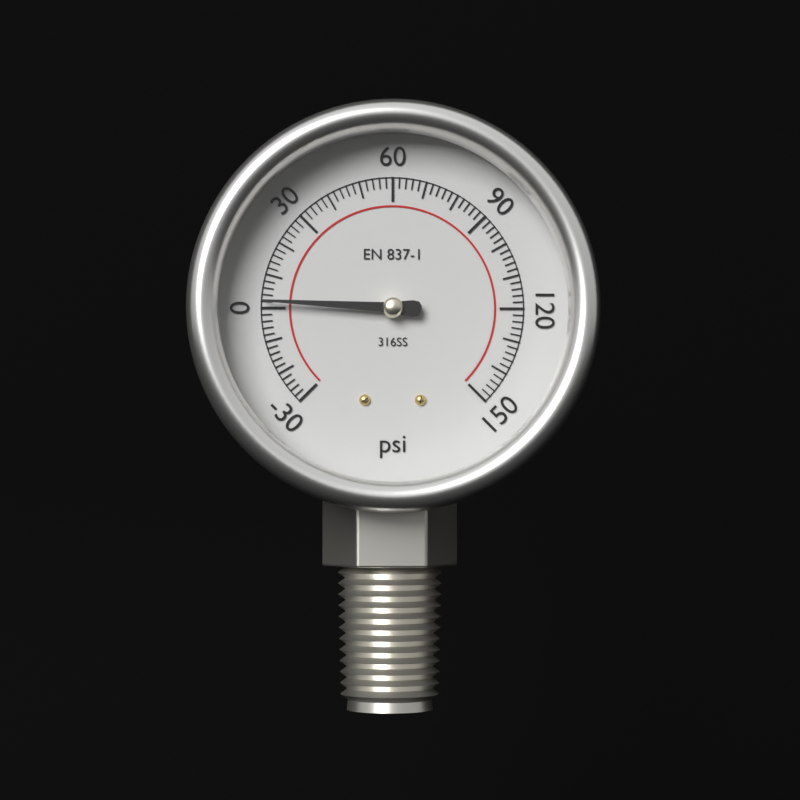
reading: 2 psi
